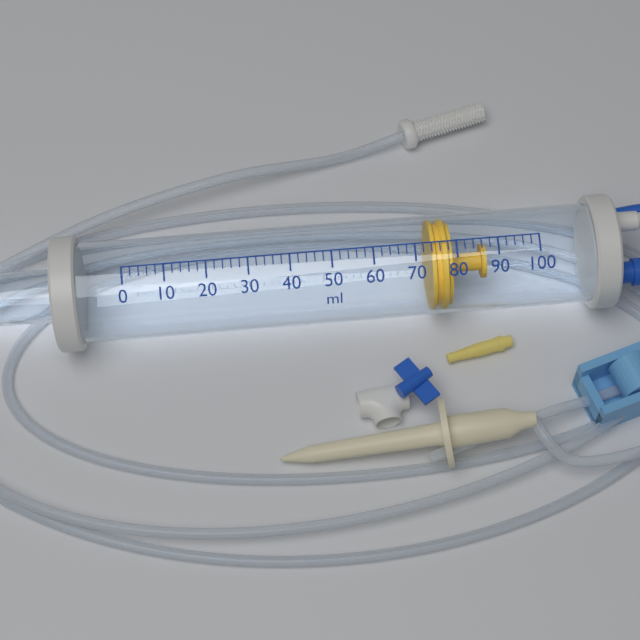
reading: 74 ml
